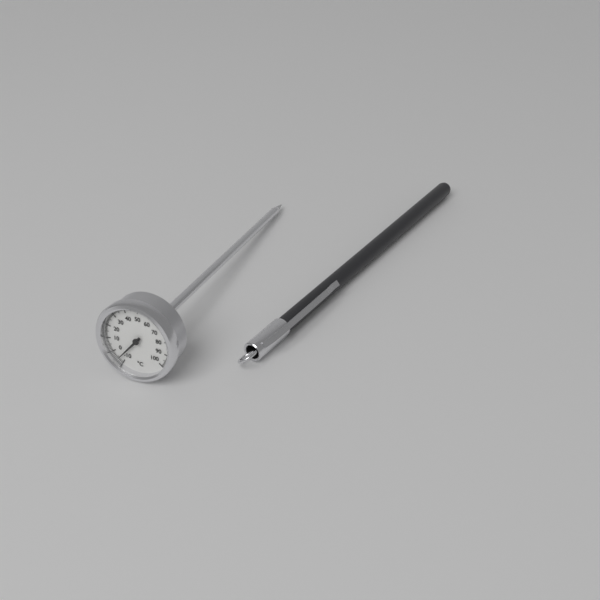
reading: -6 °C
